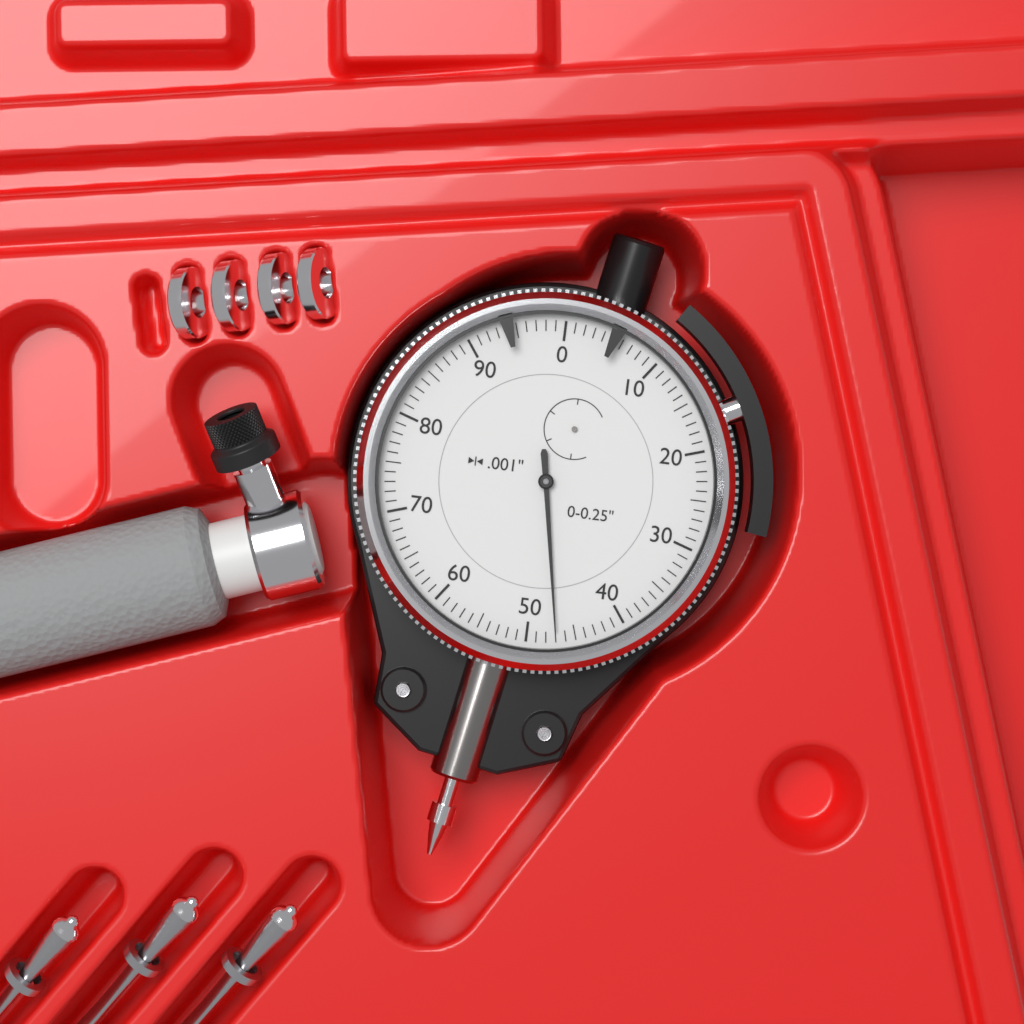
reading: 0.047 in
